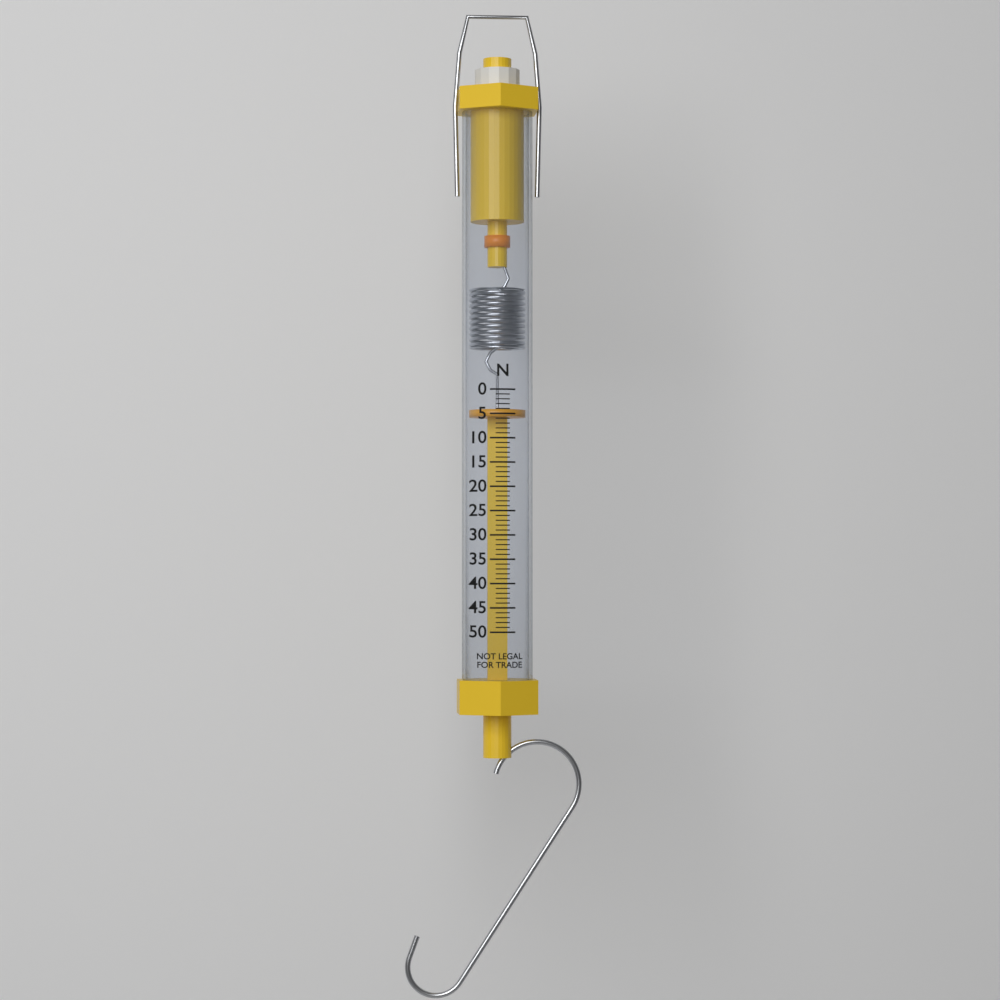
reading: 4 N
